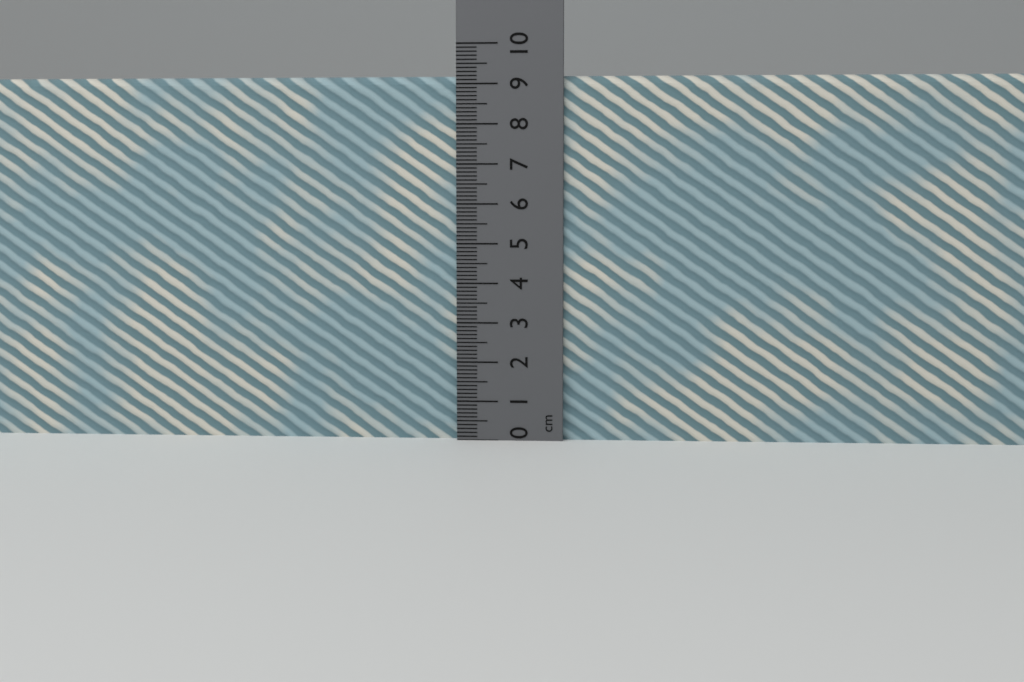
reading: 9.2 cm
